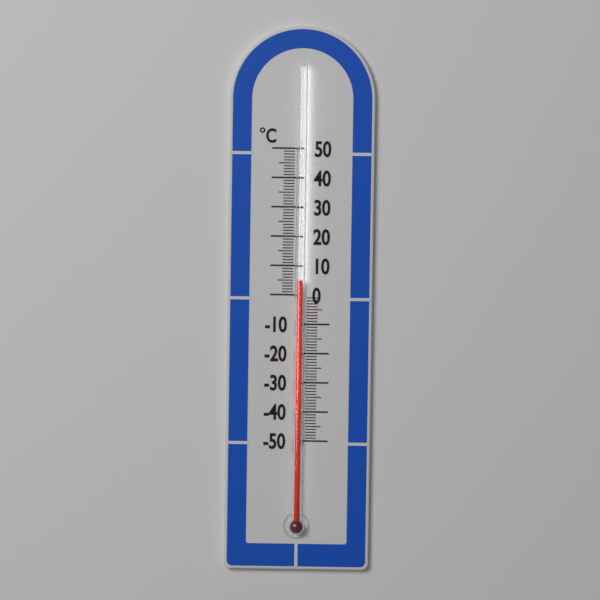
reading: 5 °C
